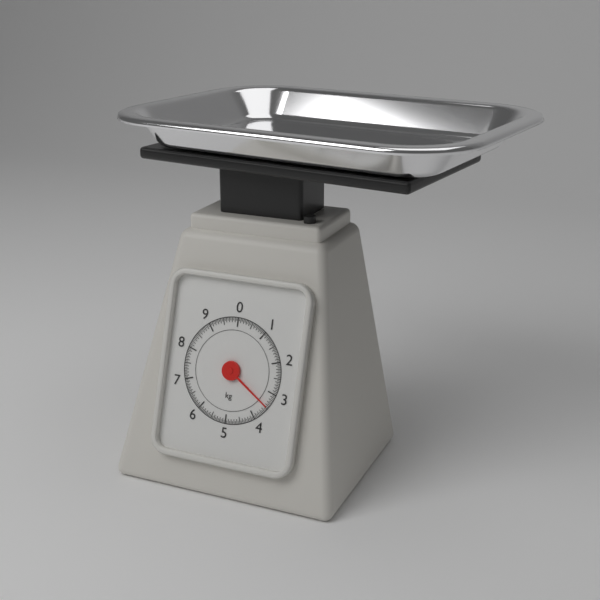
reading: 3.45 kg
